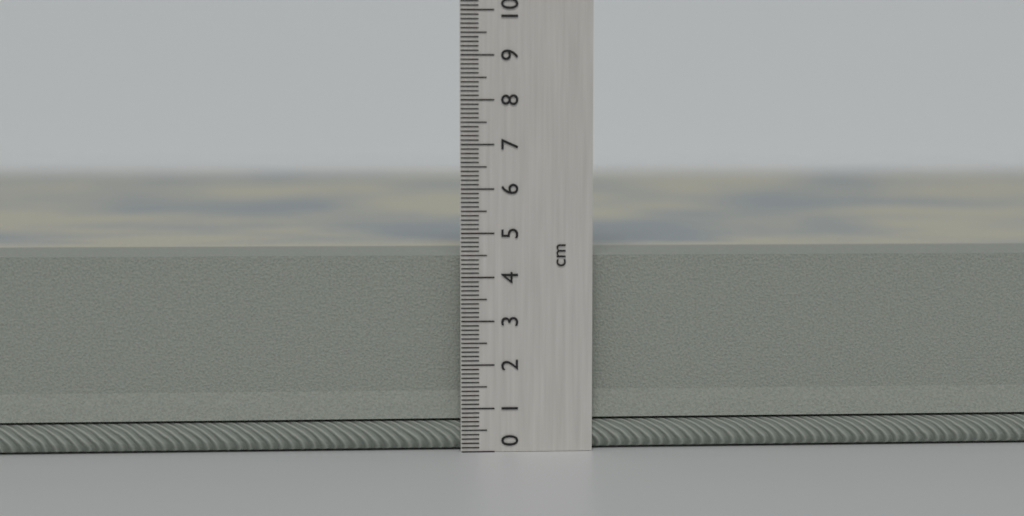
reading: 4.5 cm
